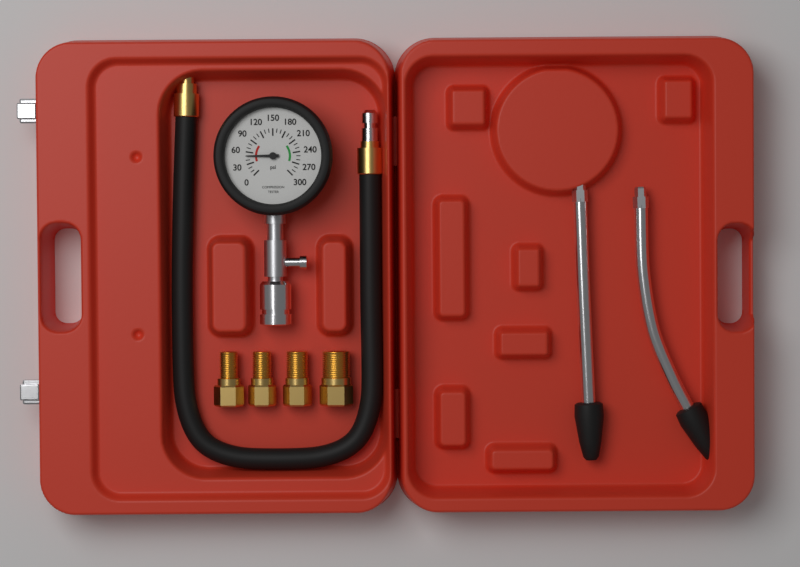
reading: 50 psi
